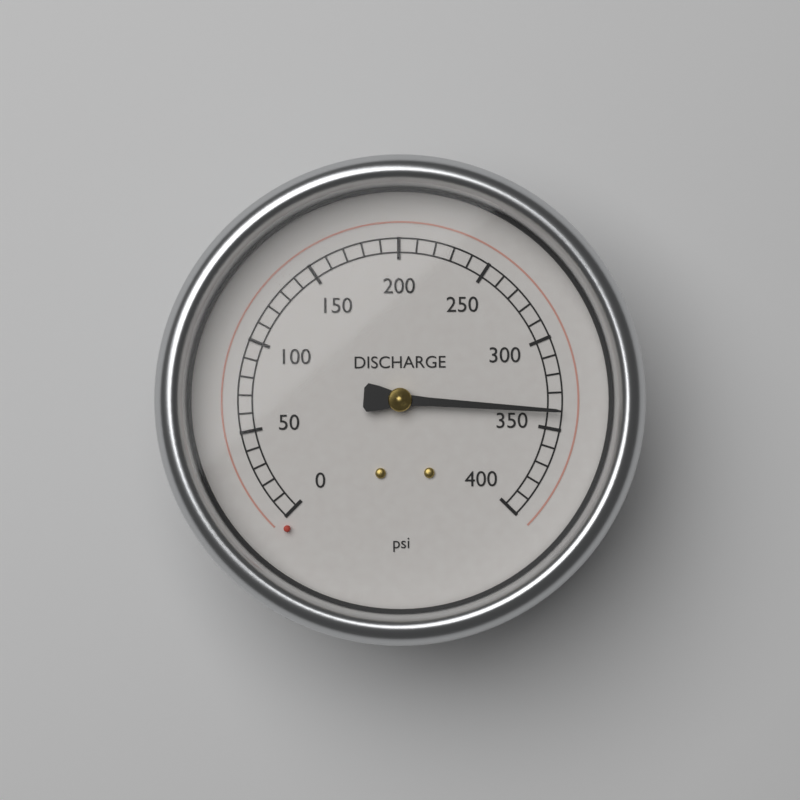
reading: 340 psi
